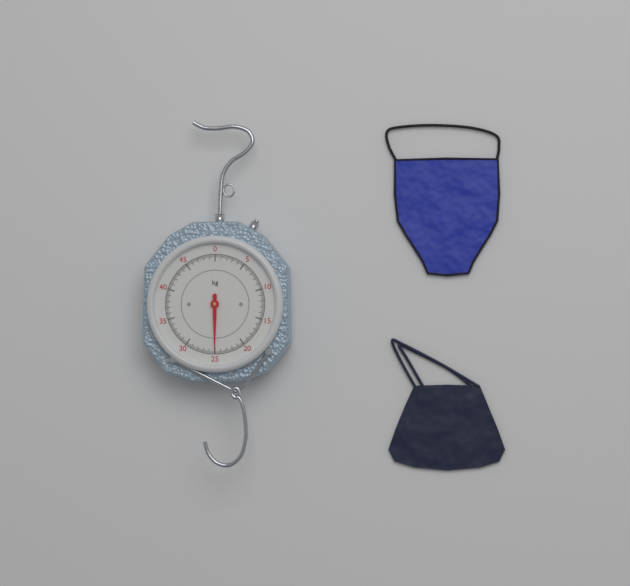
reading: 25.0 kg
